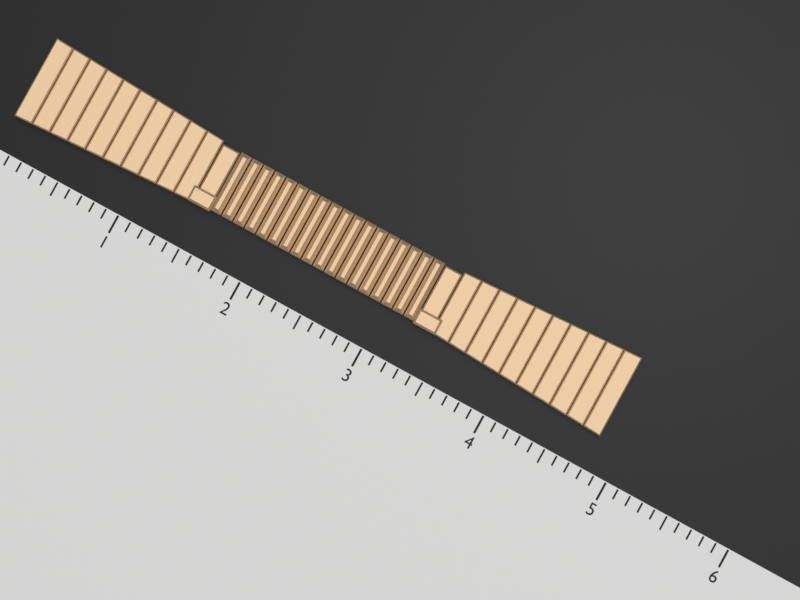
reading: 4.8 (no unit)
